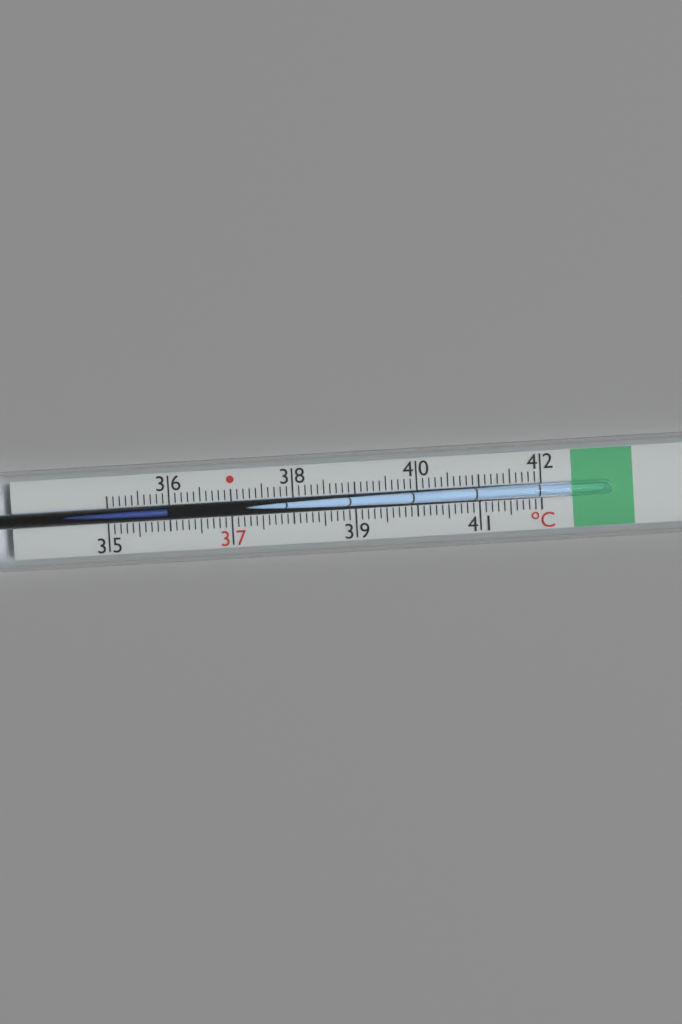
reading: 36.0 °C
